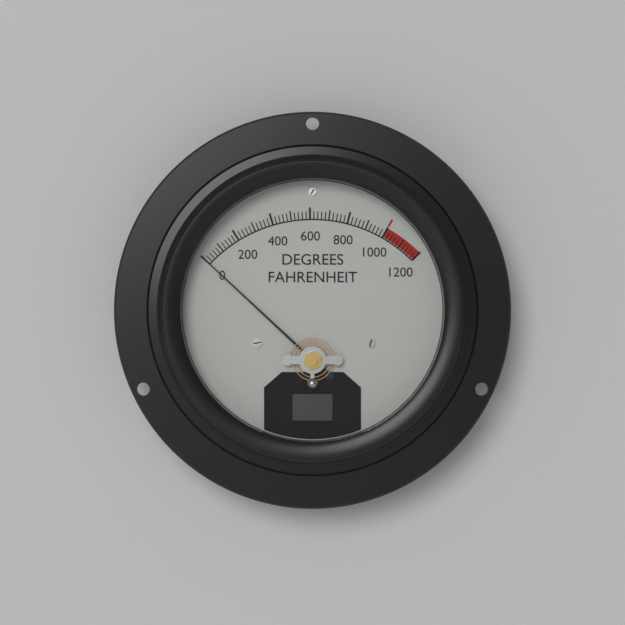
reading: 0 °F
